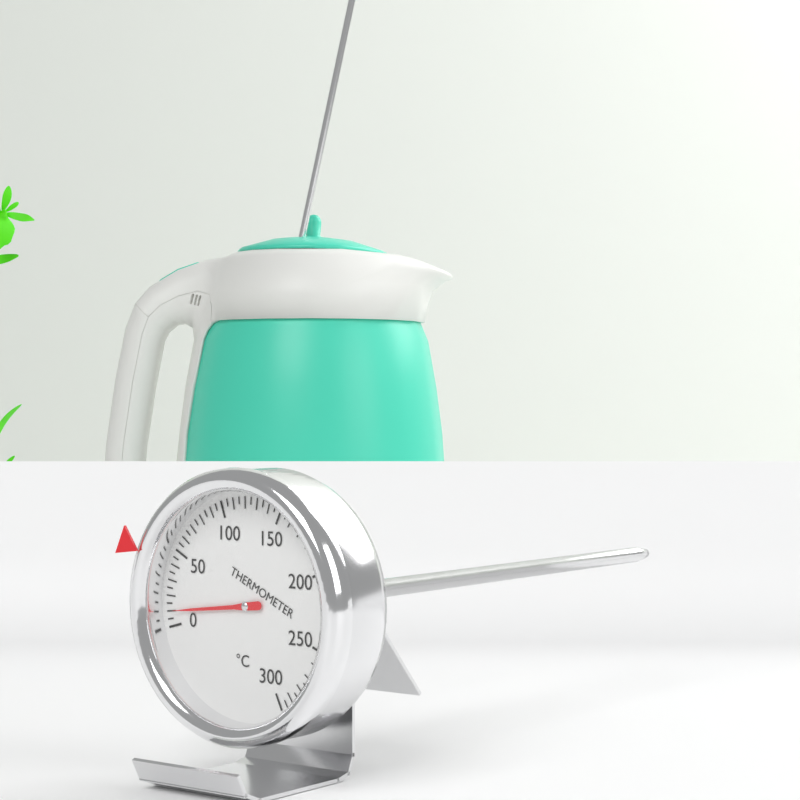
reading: 10 °C
